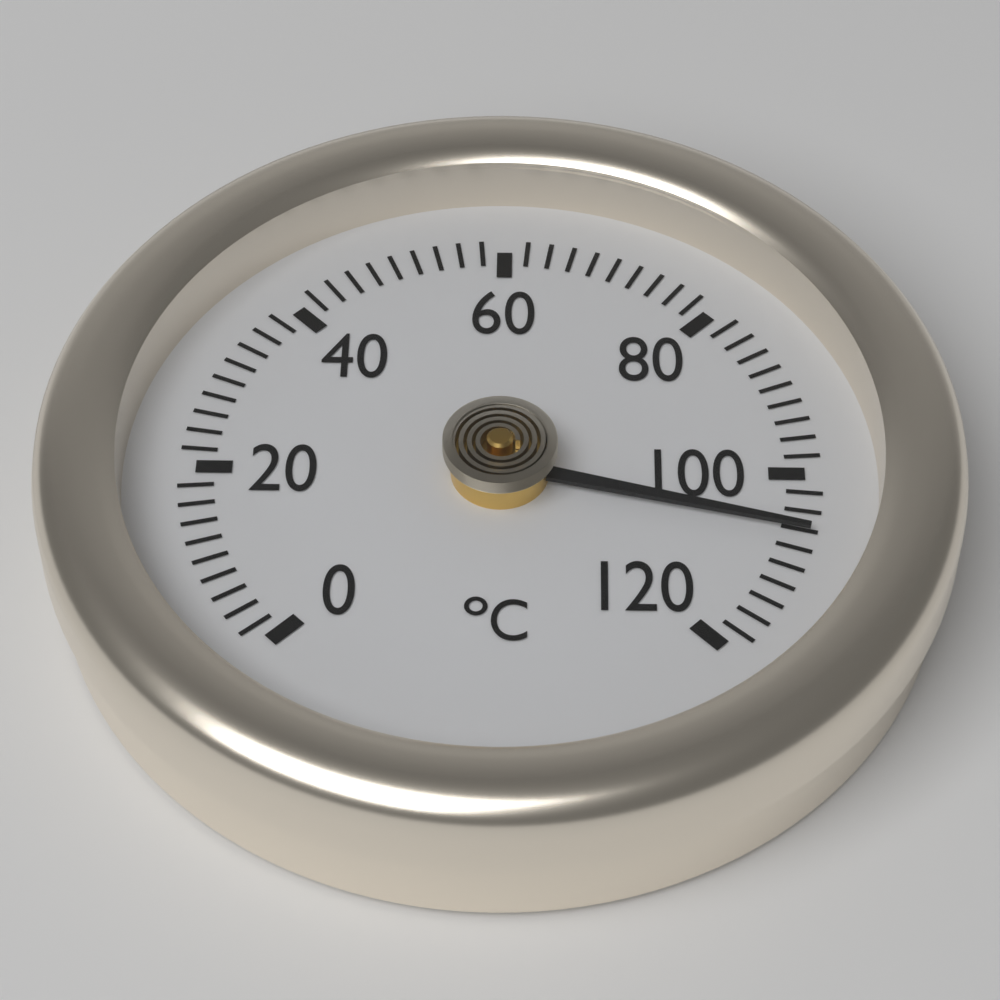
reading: 106 °C
